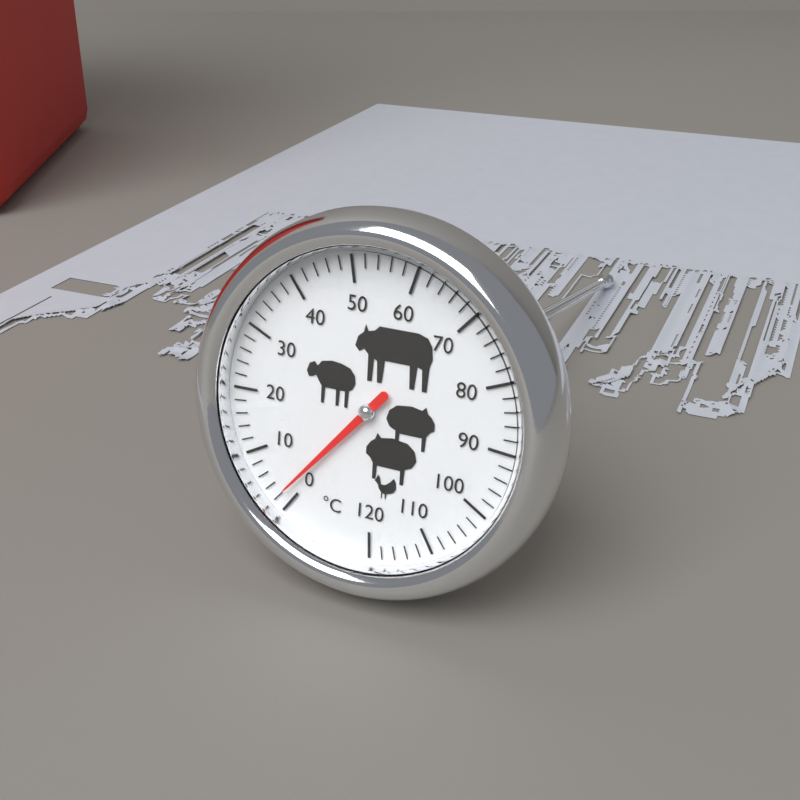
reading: 2 °C
